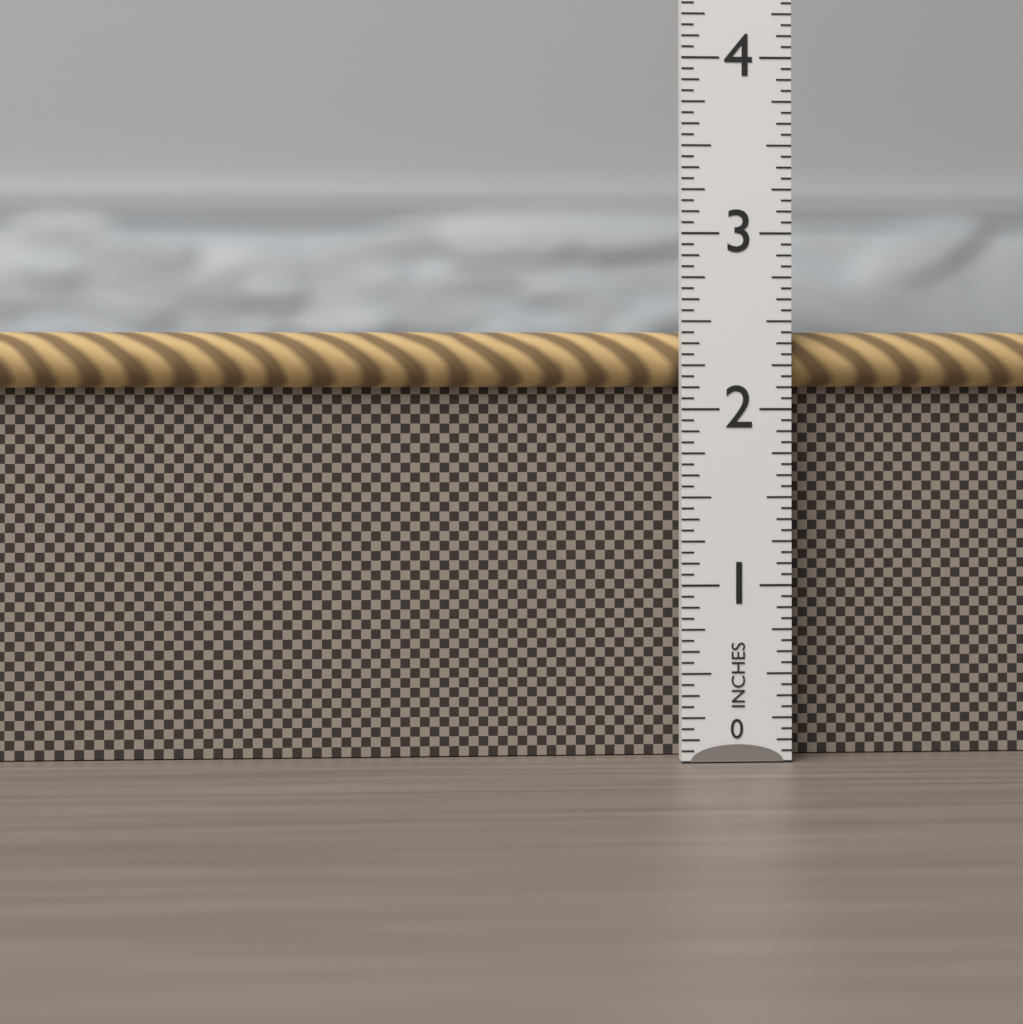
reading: 2.4375 in
